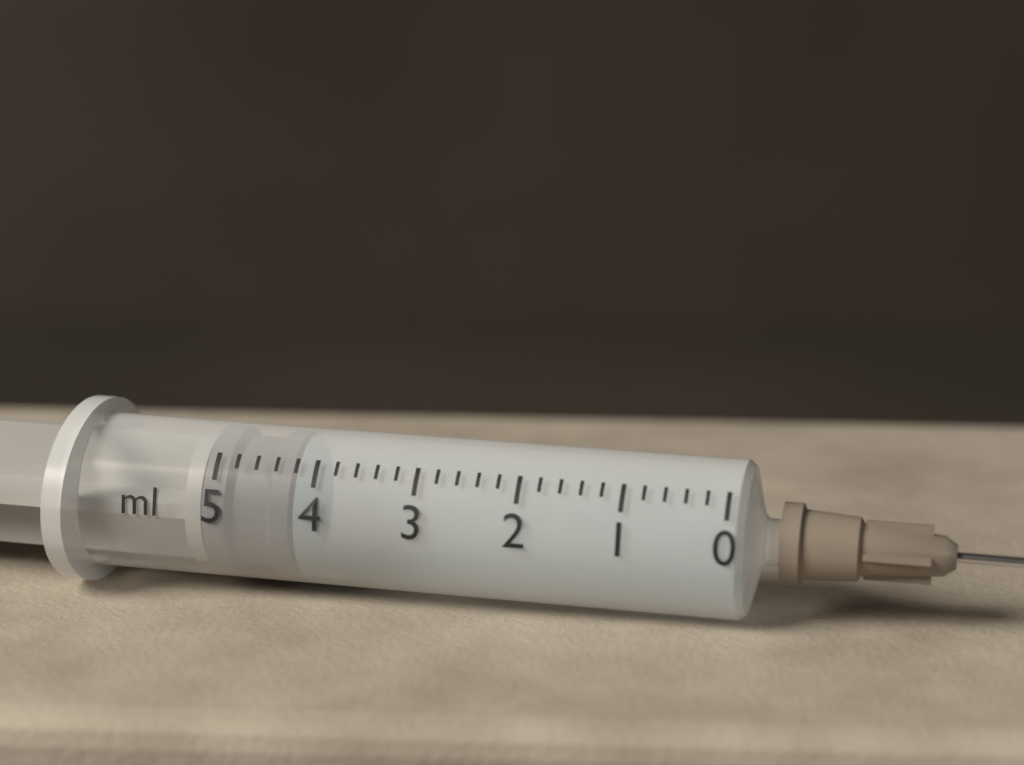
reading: 4.2 ml
